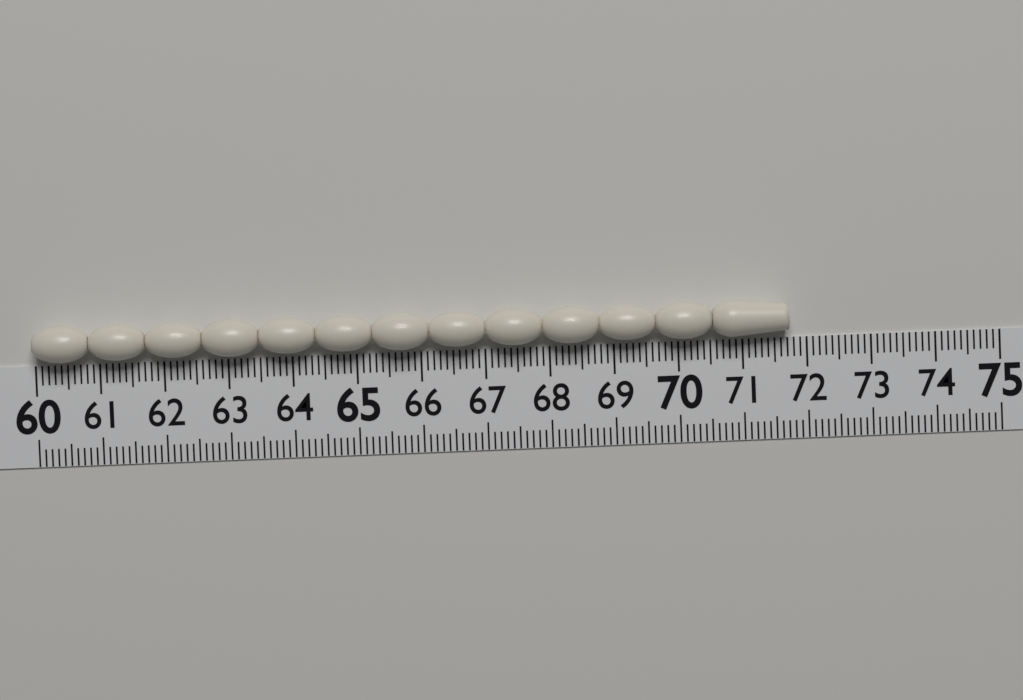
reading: 71.7 (no unit)
